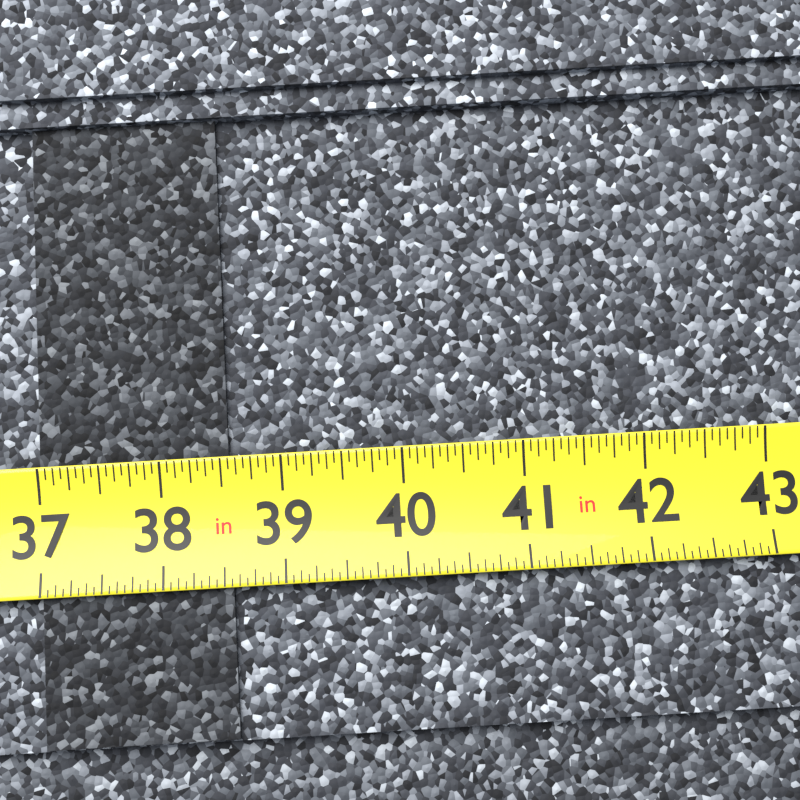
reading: 38.5625 in
